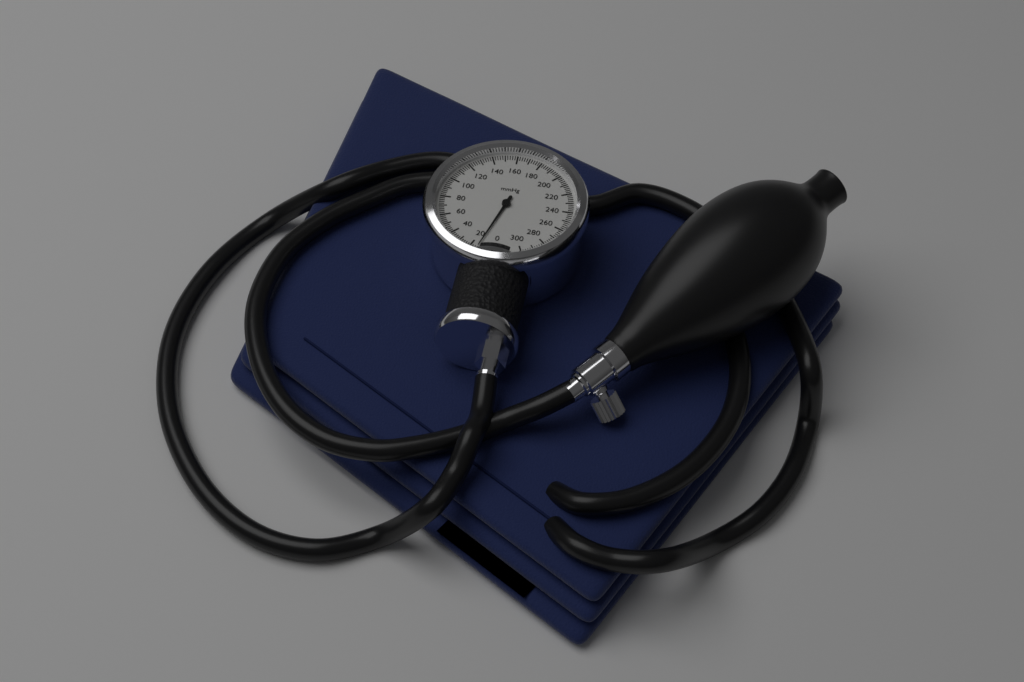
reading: 14 mmHg
